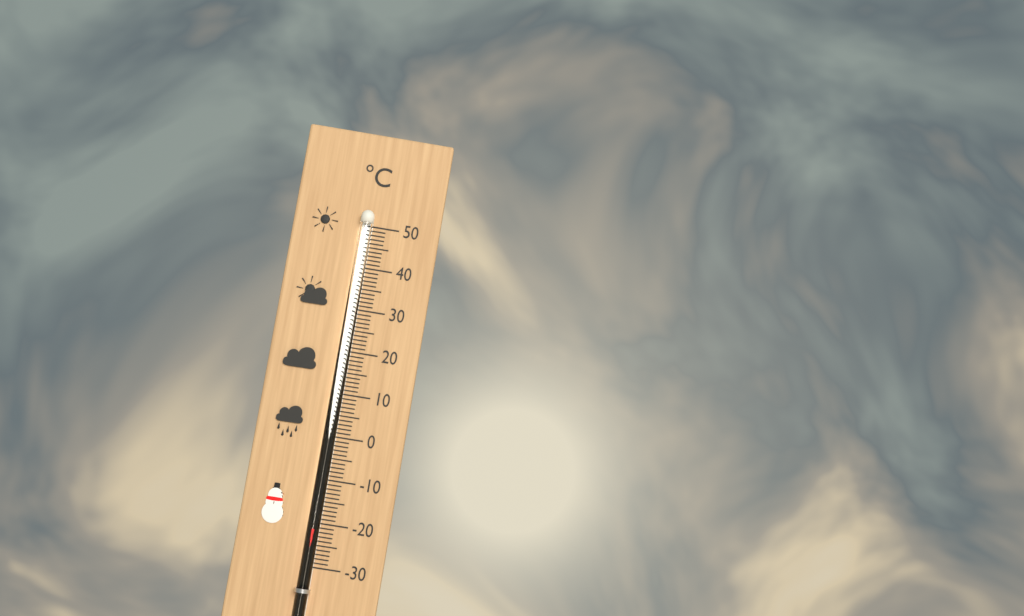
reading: -21 °C
